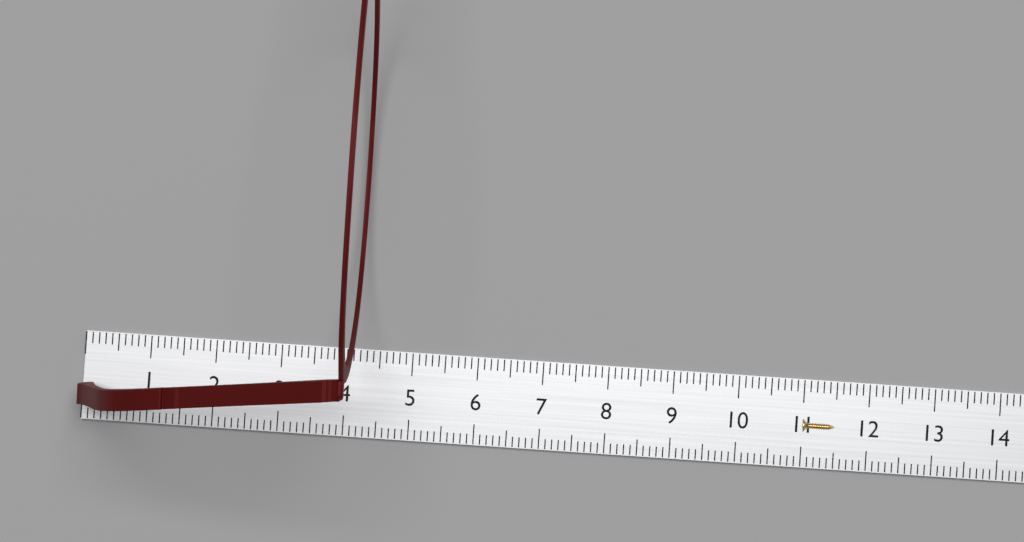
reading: 4.2 cm
